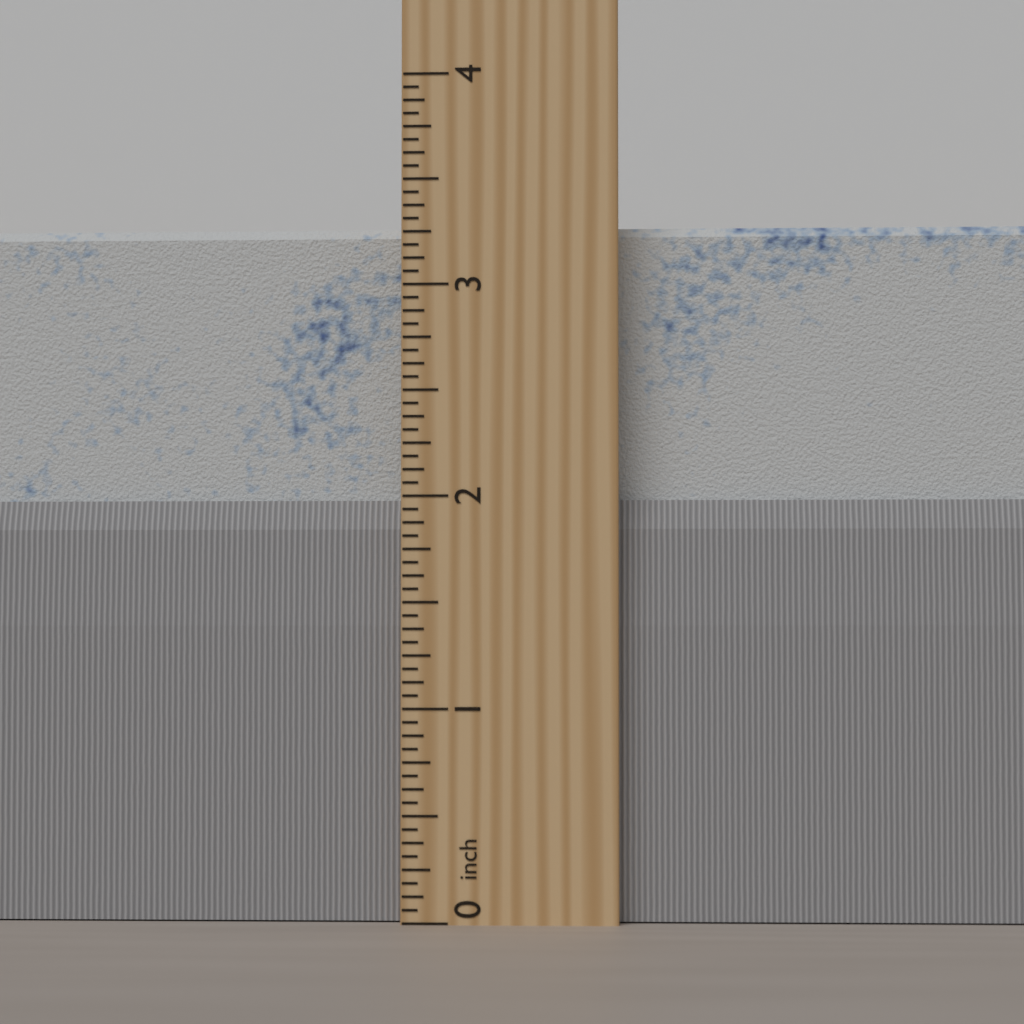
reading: 3.3125 inch
